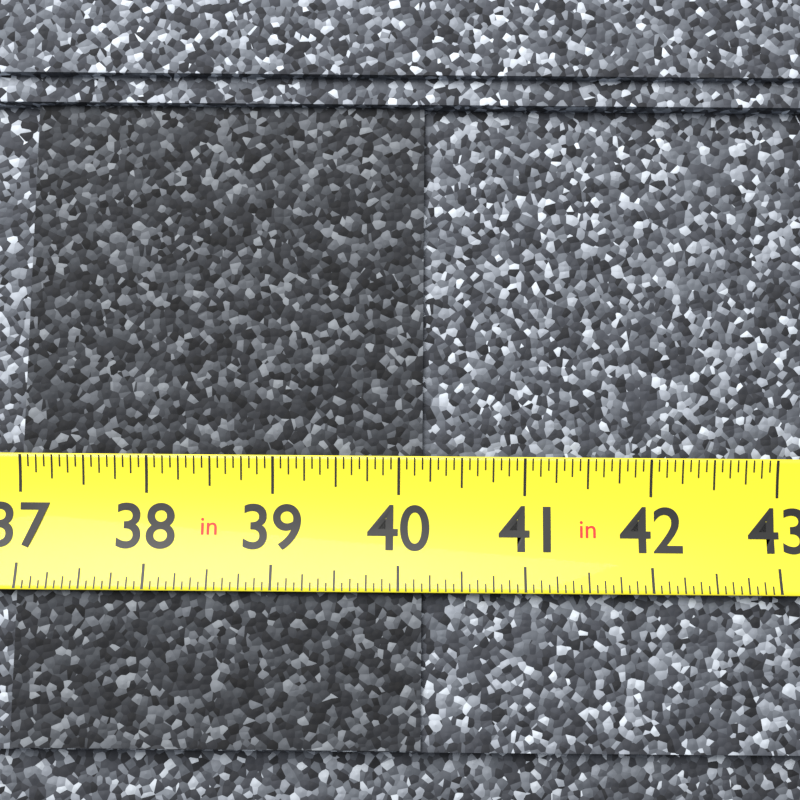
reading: 40.1875 in
